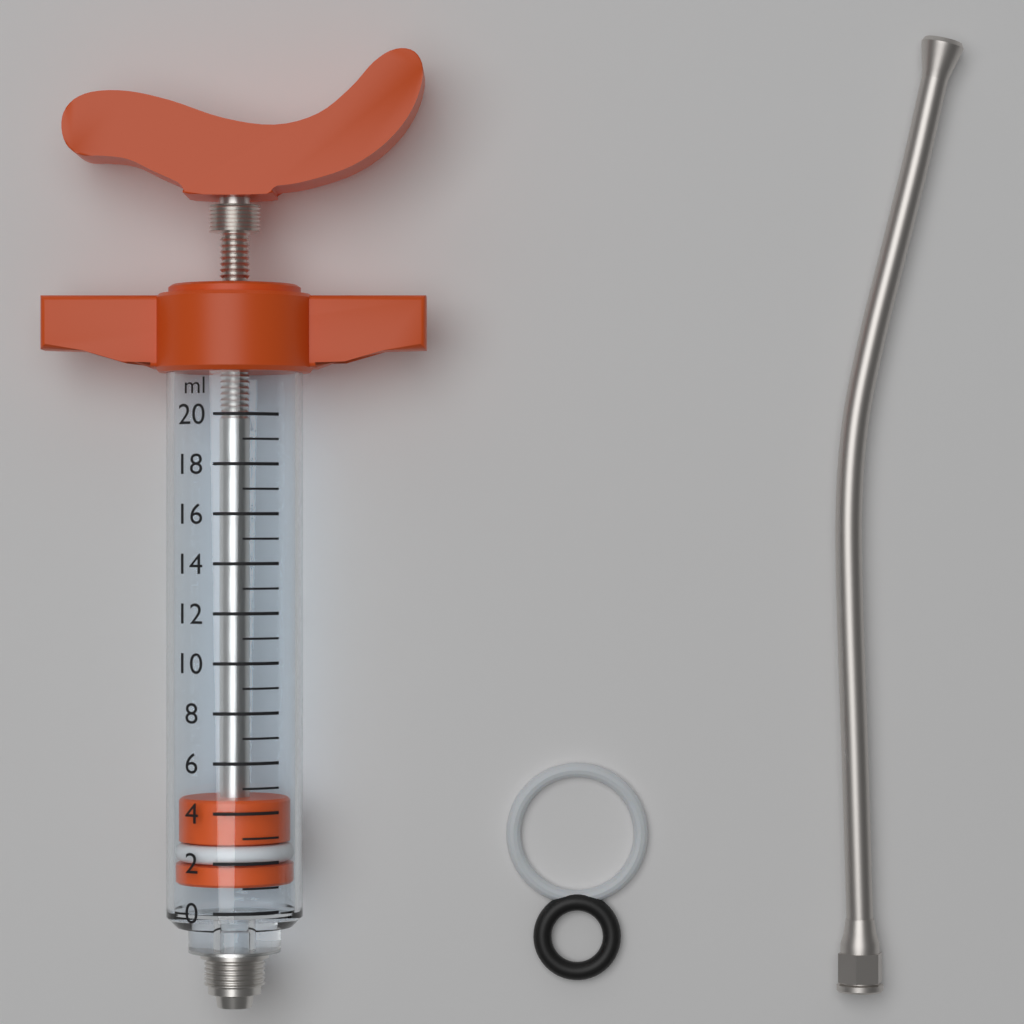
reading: 1 ml
